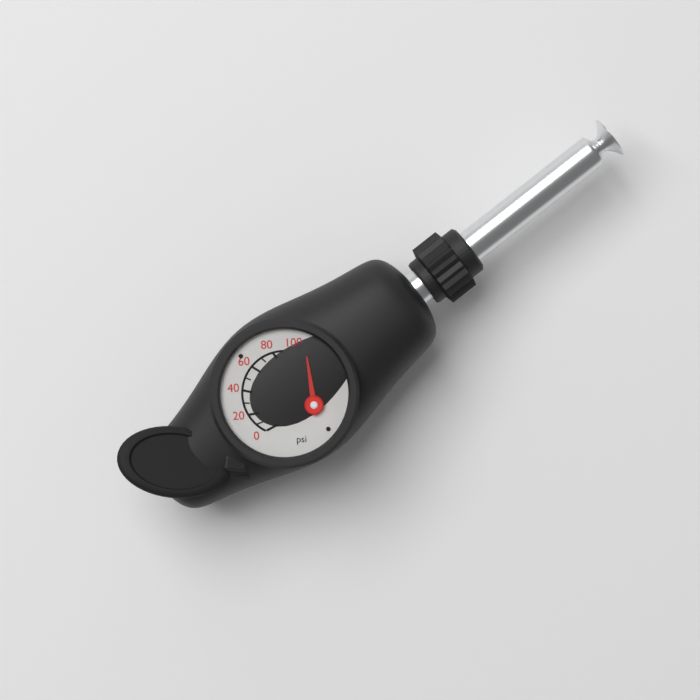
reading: 110 psi
